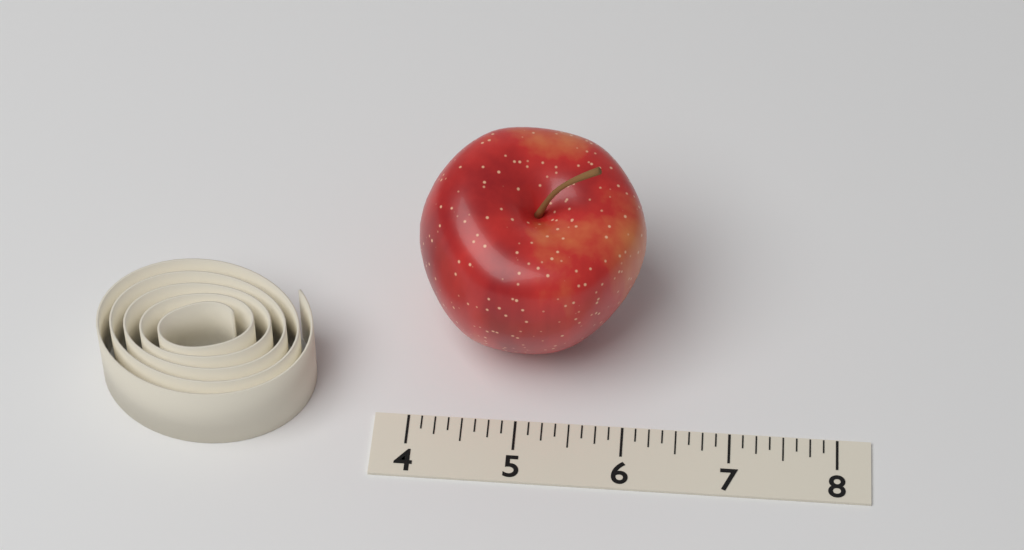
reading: 6.125 (no unit)
